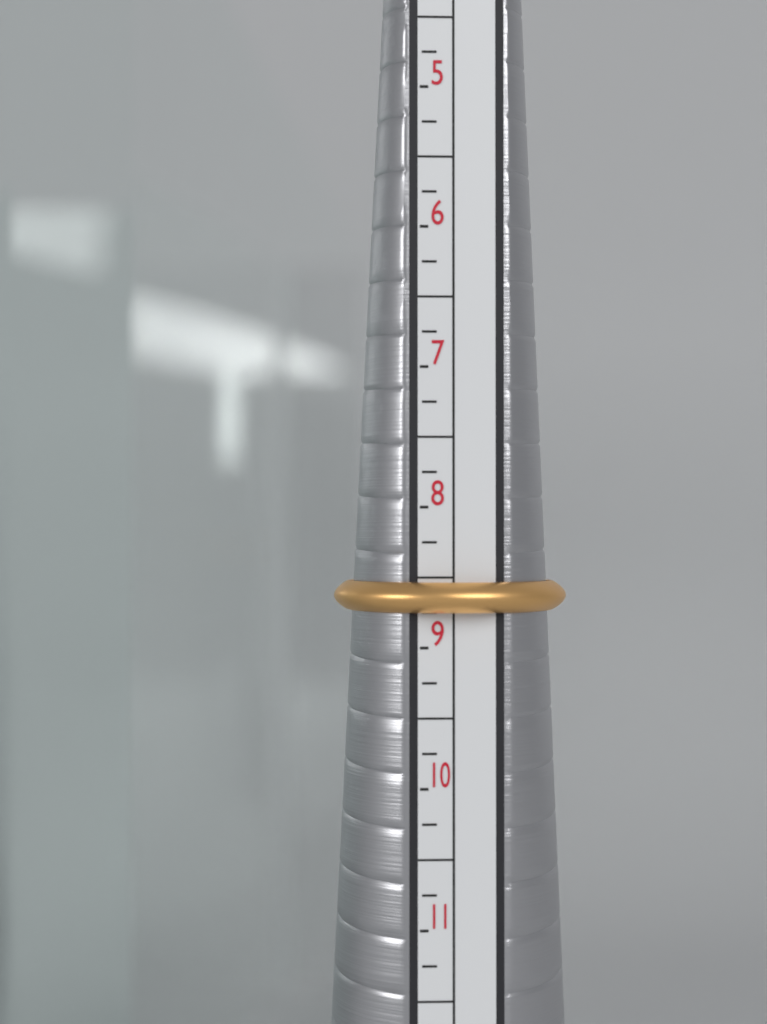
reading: 8.75 (no unit)
